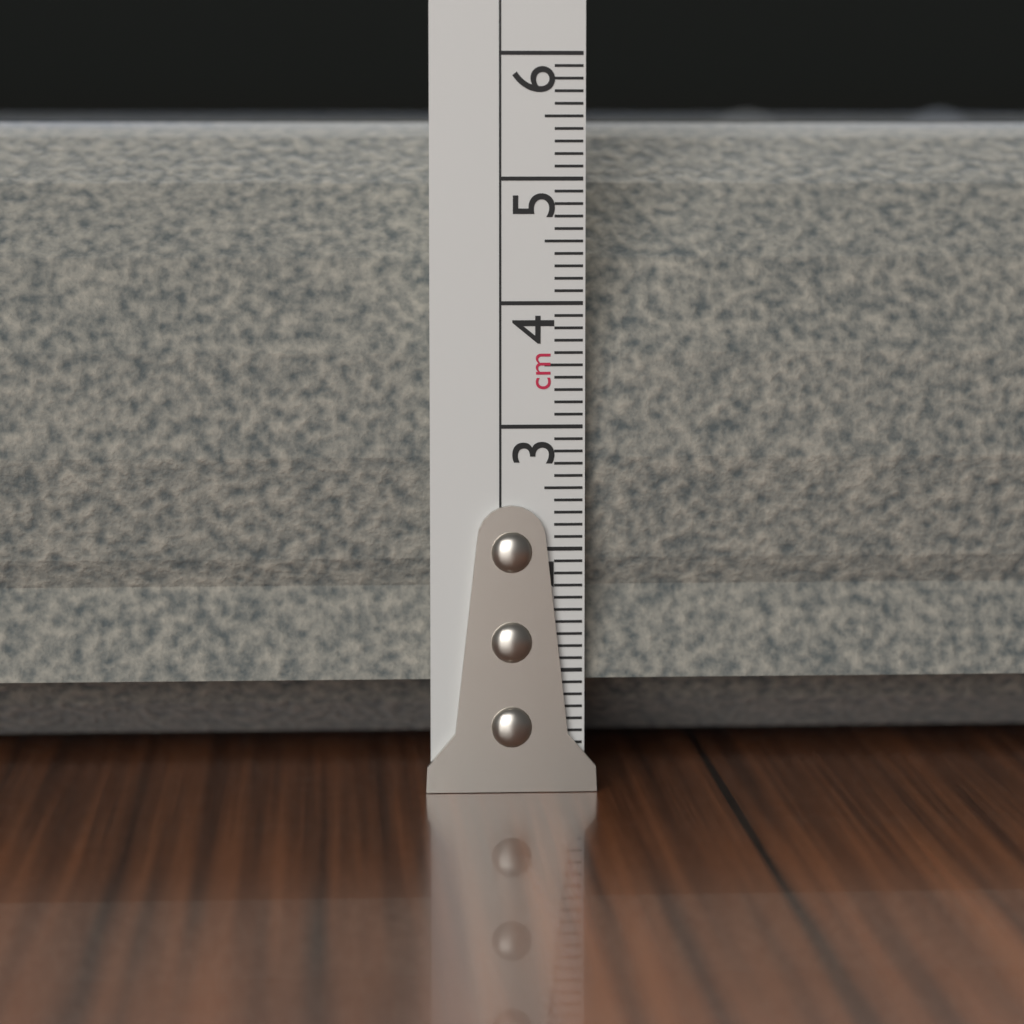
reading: 5.7 cm
